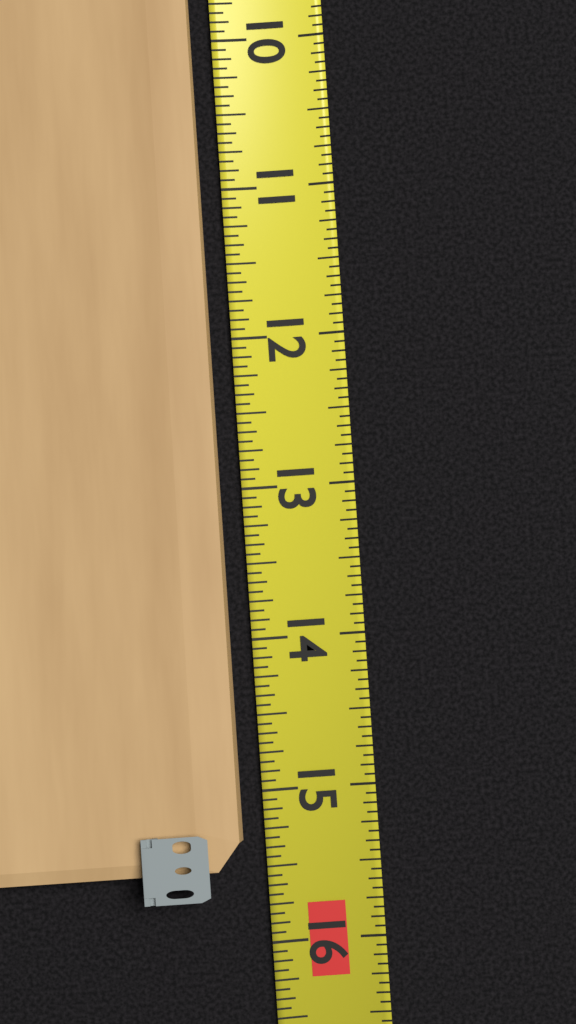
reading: 15.5000 (no unit)
